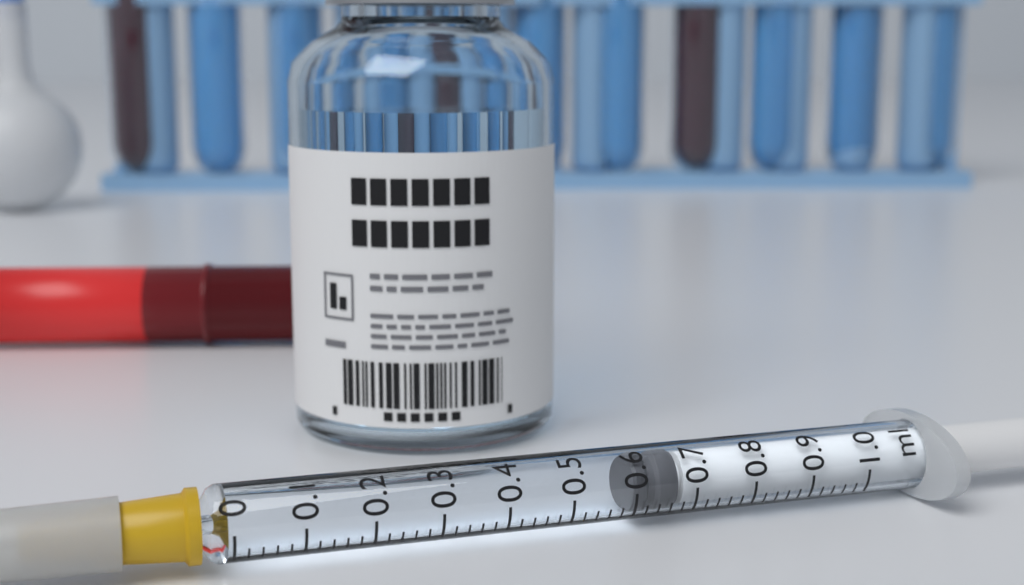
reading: 0.60 ml
